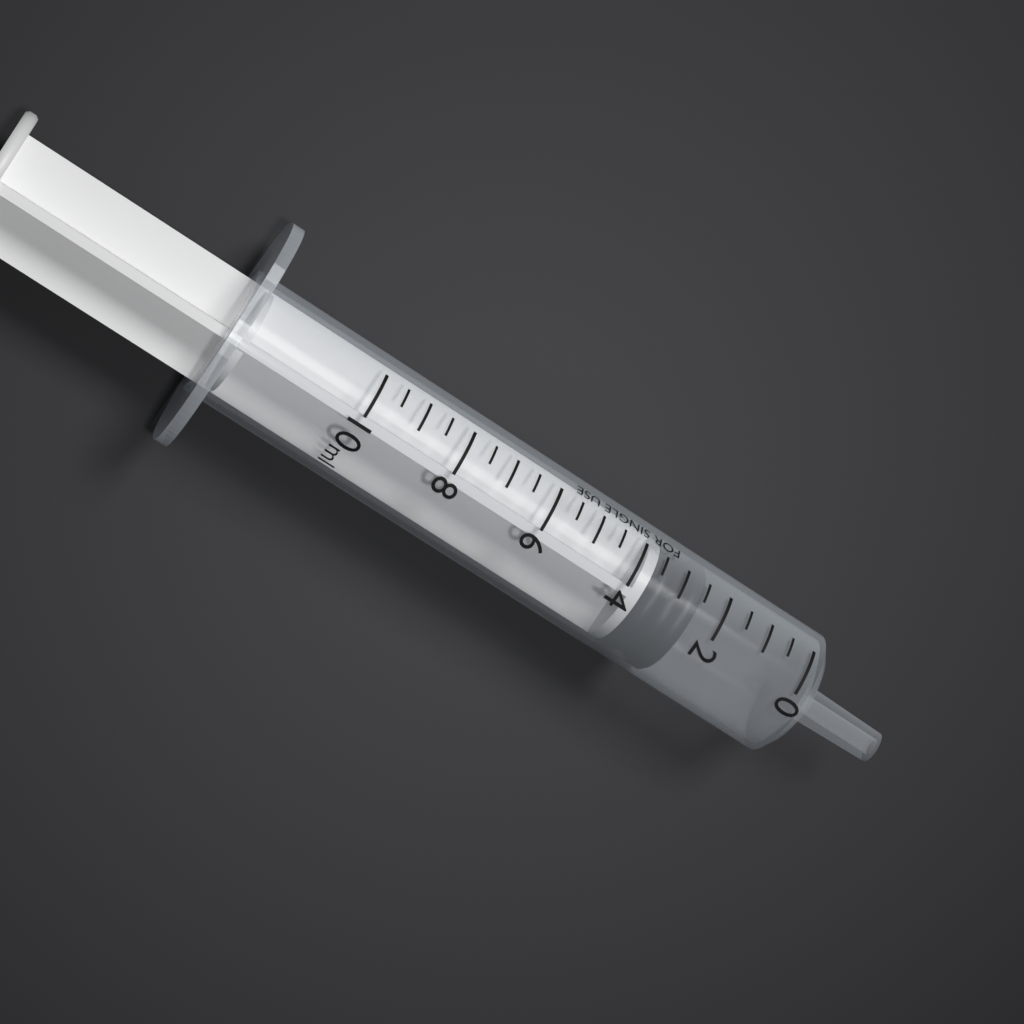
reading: 2.5 ml
